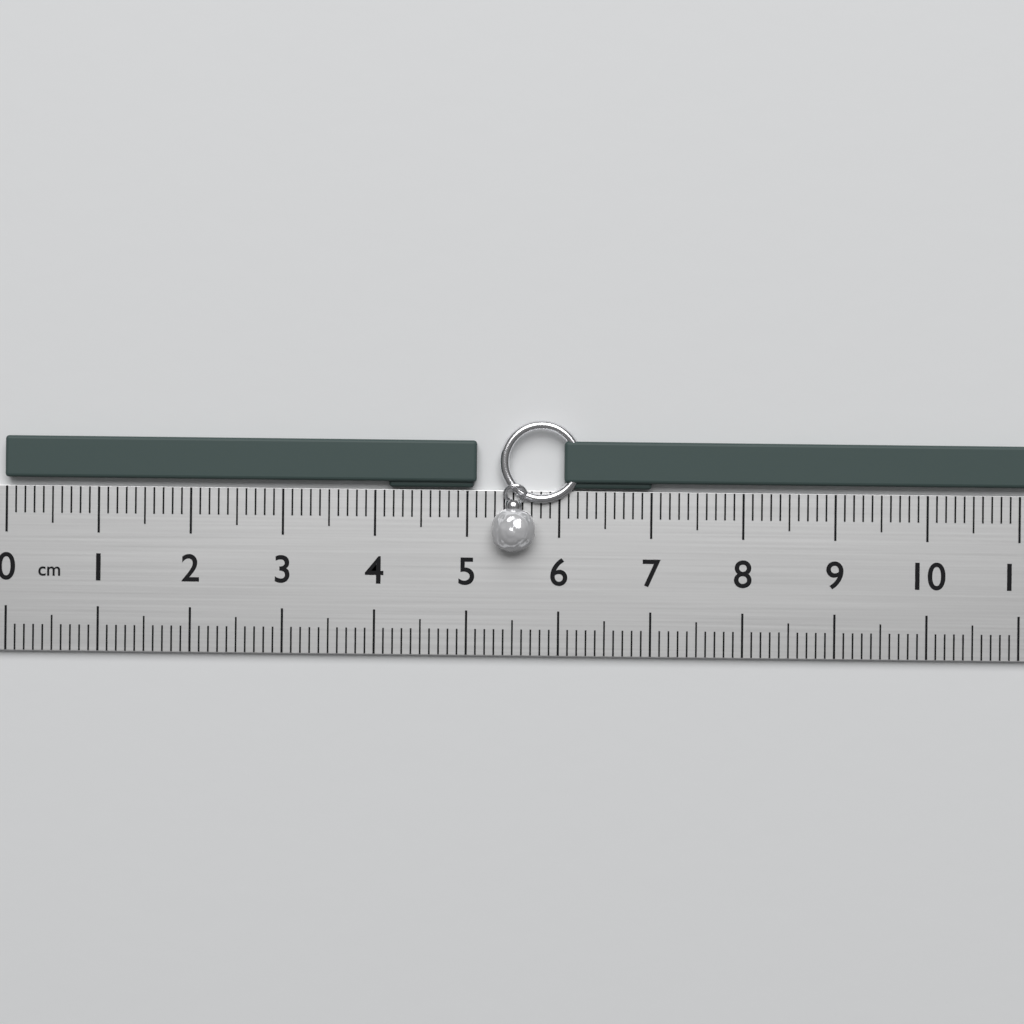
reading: 5.1 cm
